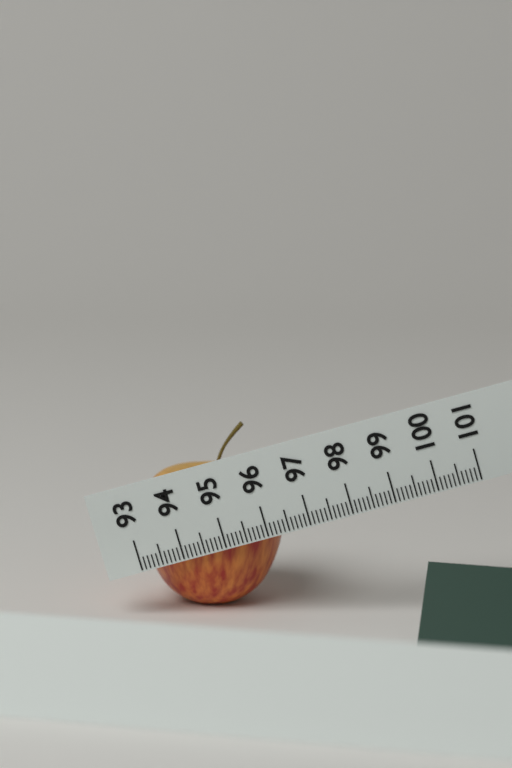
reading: 96.4 (no unit)
